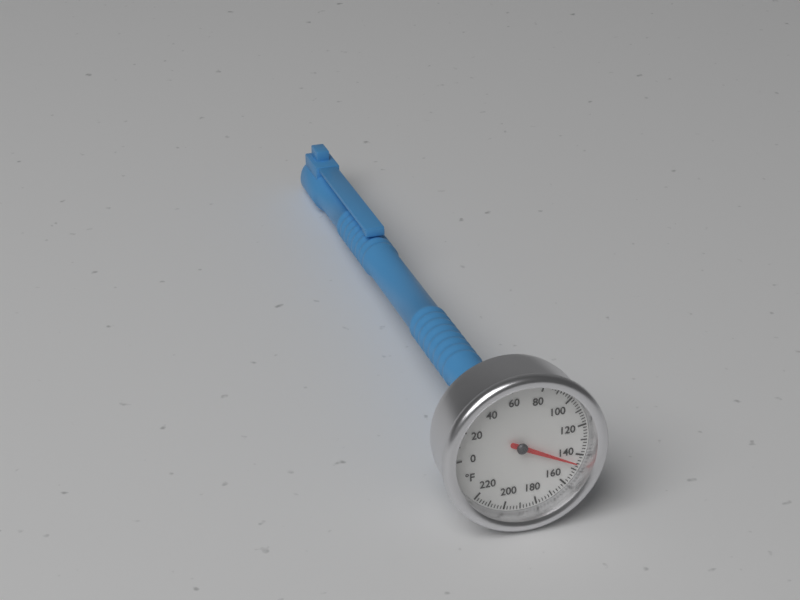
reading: 146 °F
